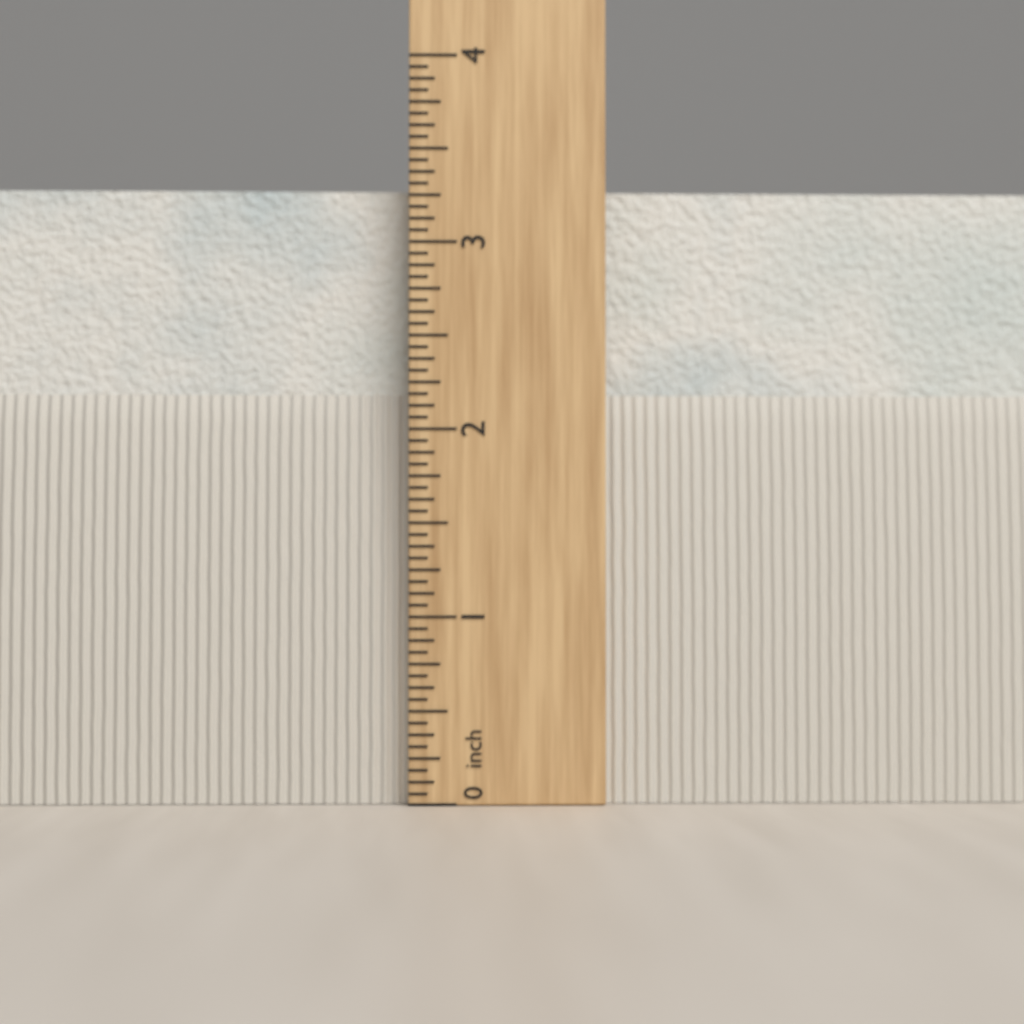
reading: 3.3125 in
